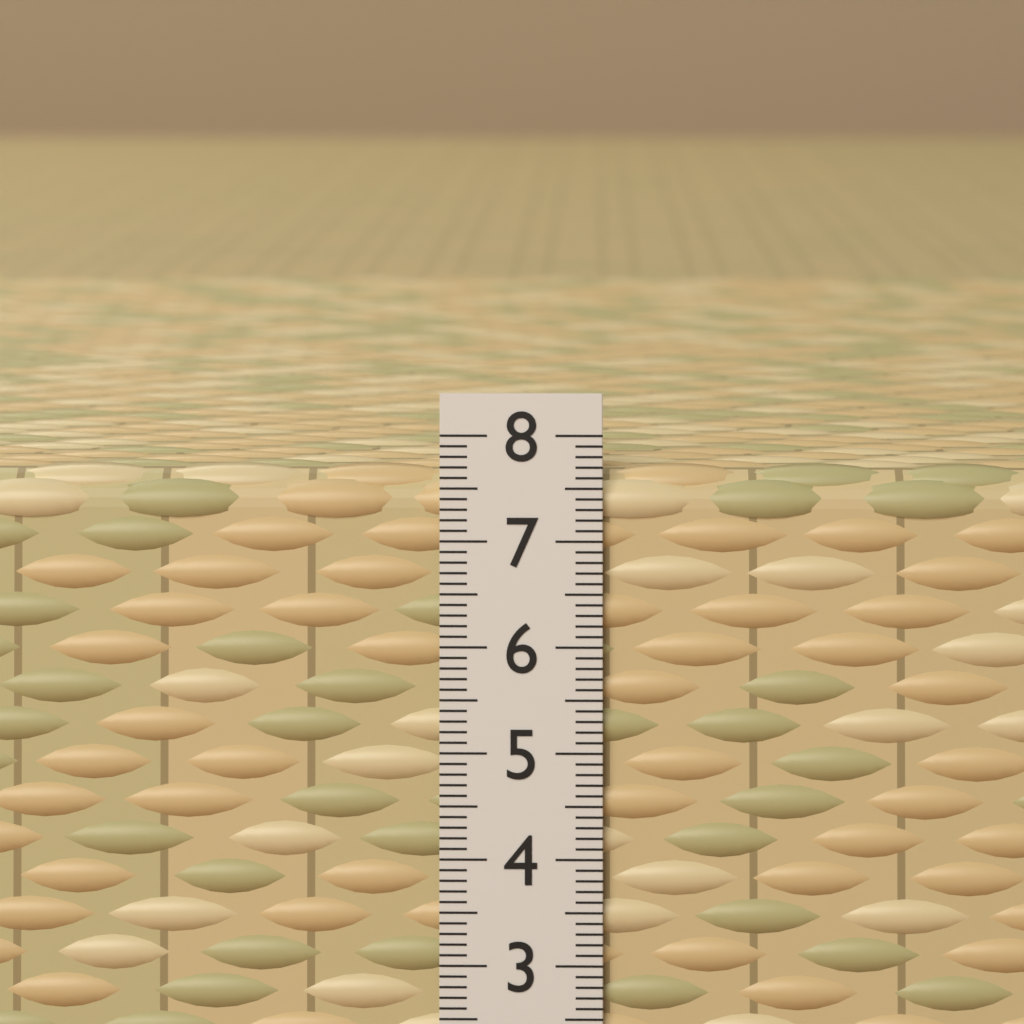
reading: 7.7 (no unit)
